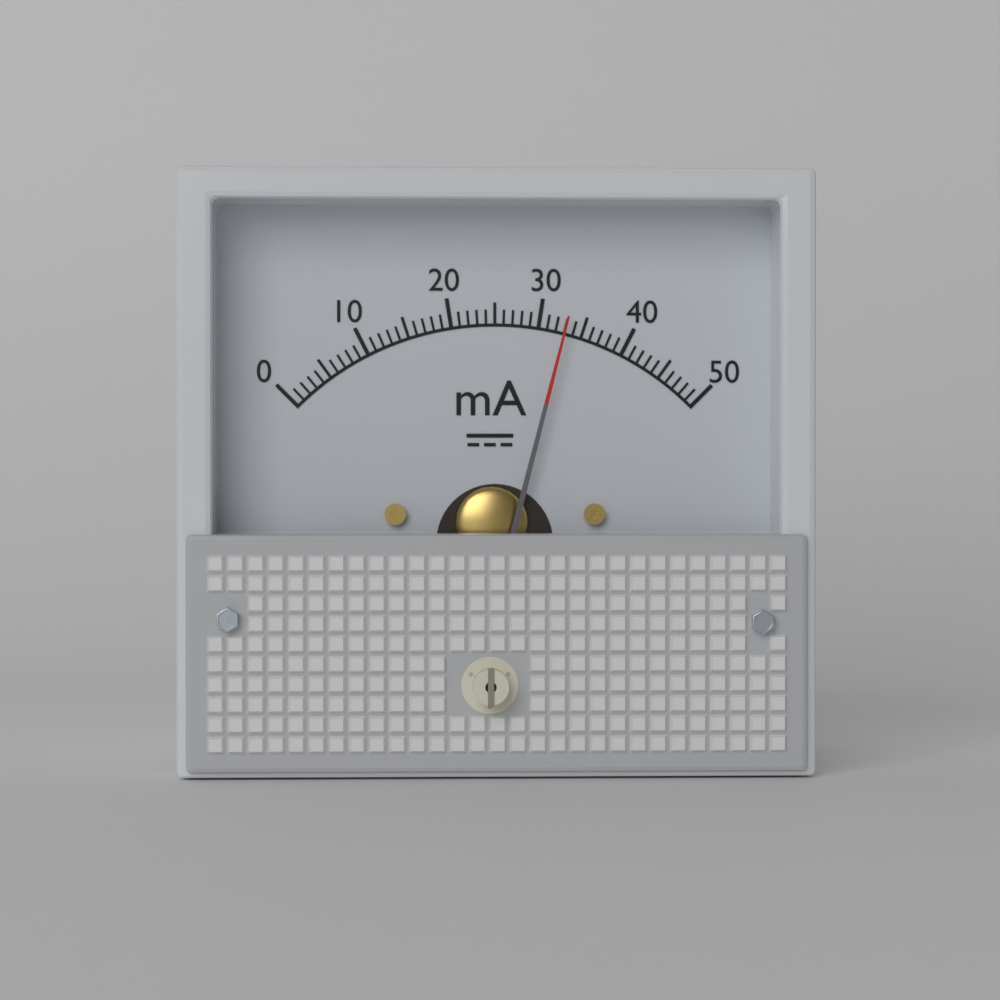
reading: 33 mA
